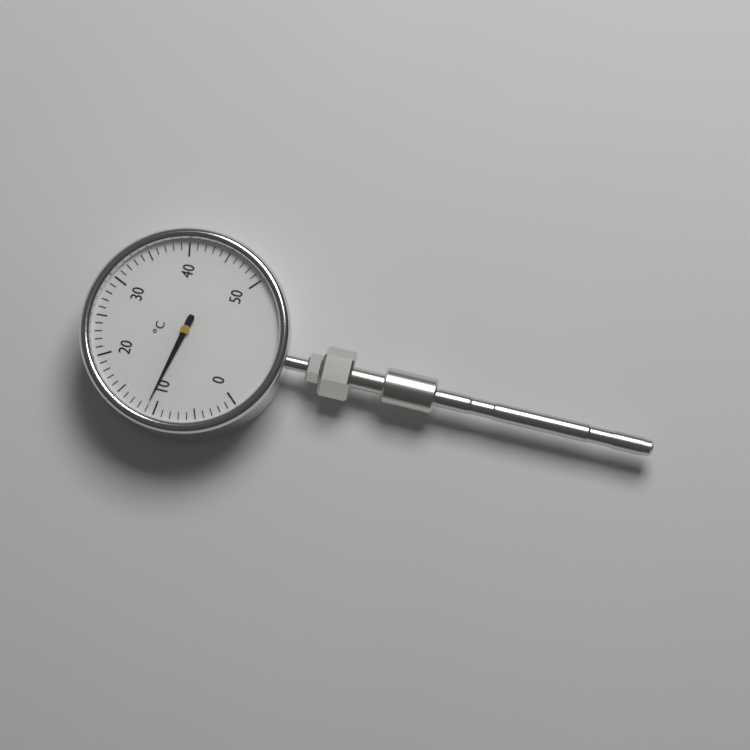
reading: 11 °C
